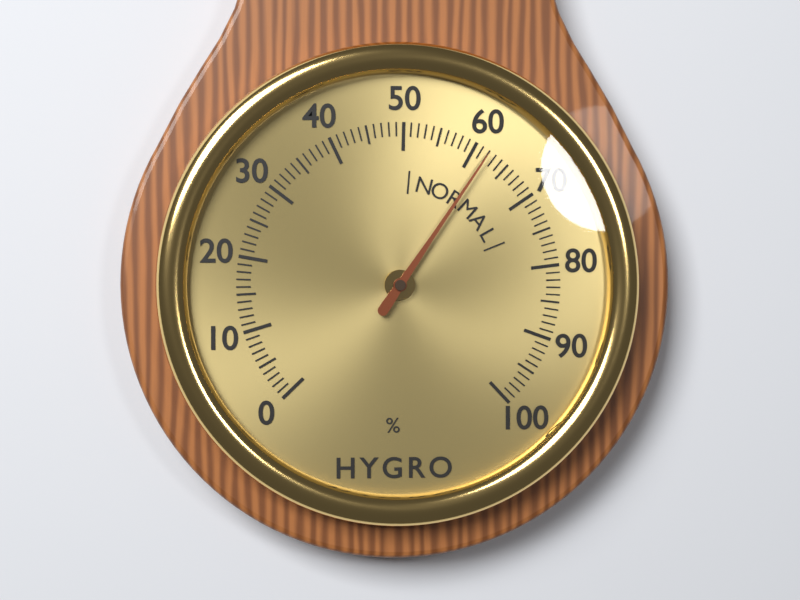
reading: 62 %
